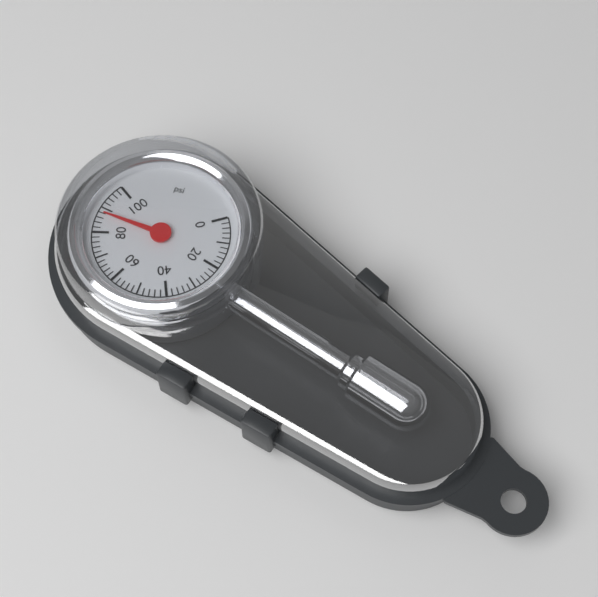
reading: 88 psi
